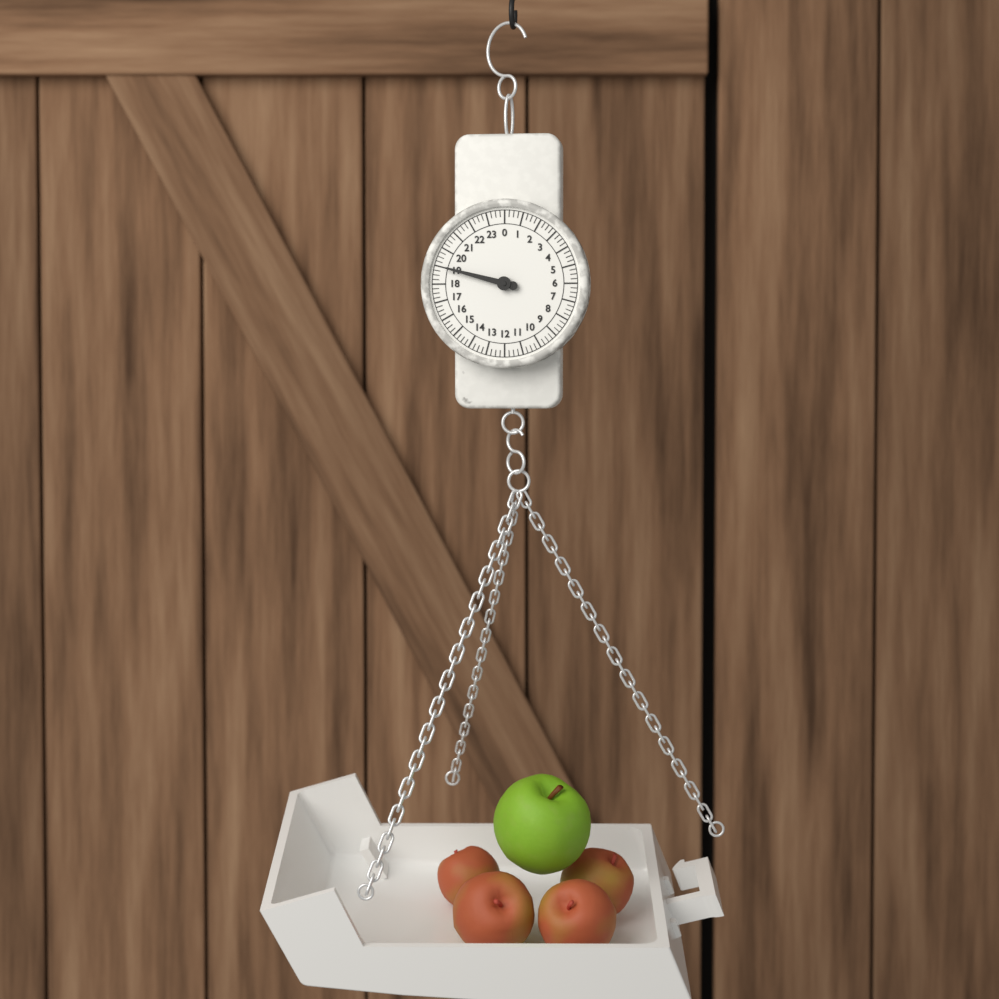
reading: 19.00 (no unit)
